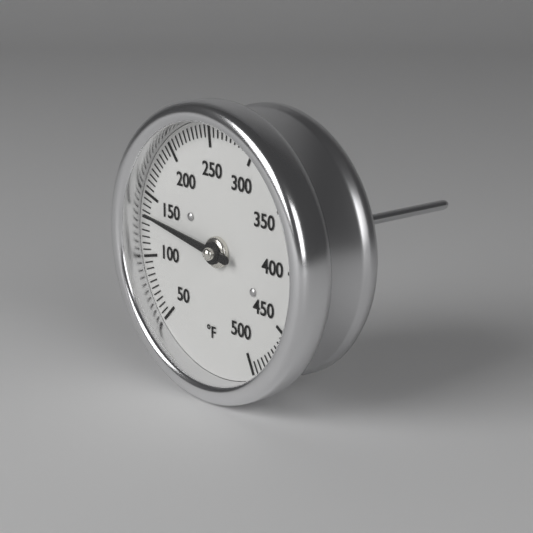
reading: 135 °F
